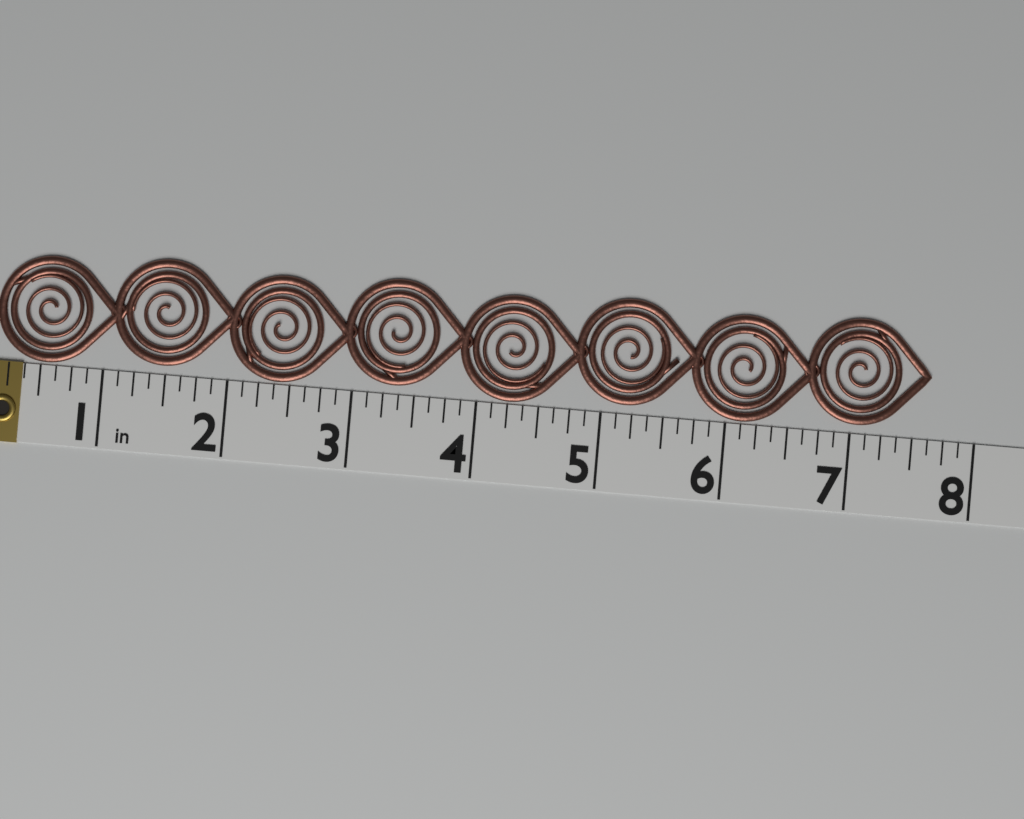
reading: 7.625 in
